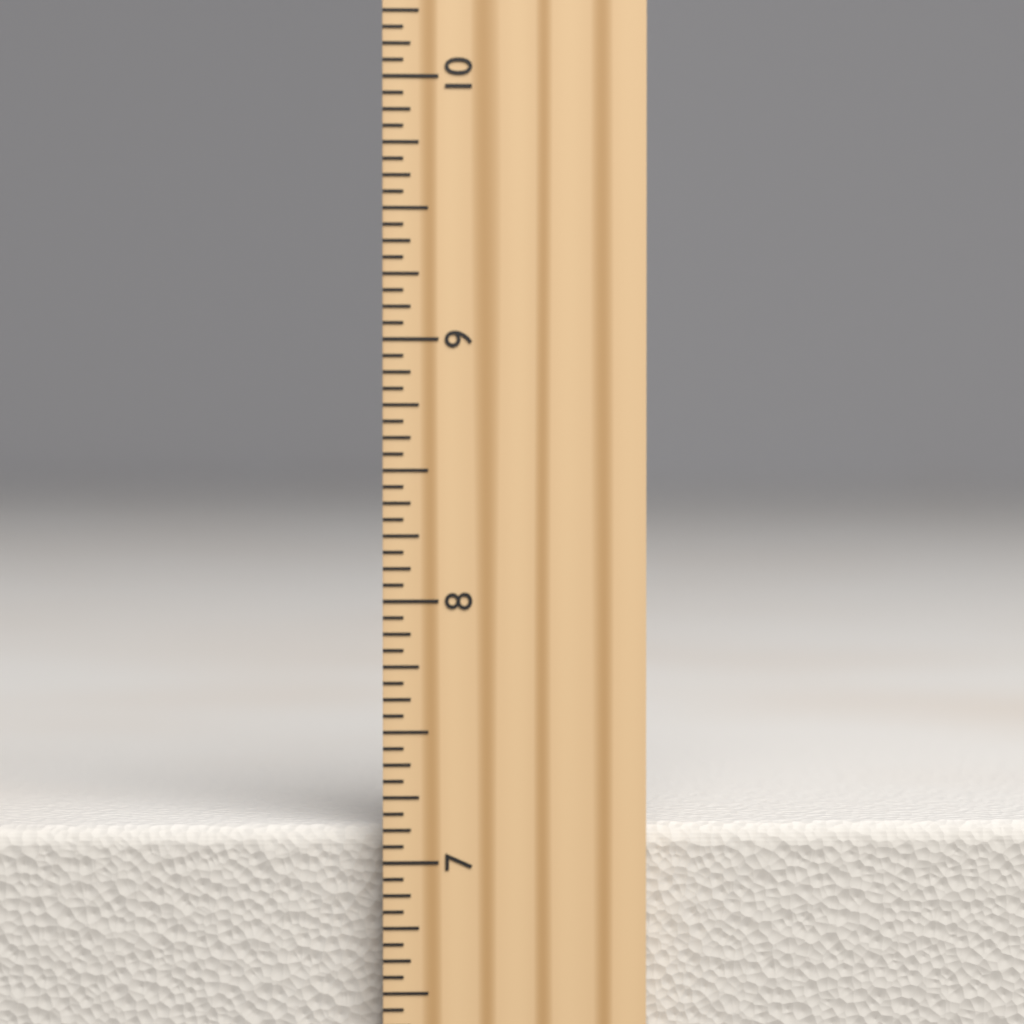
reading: 7.1250 inch
